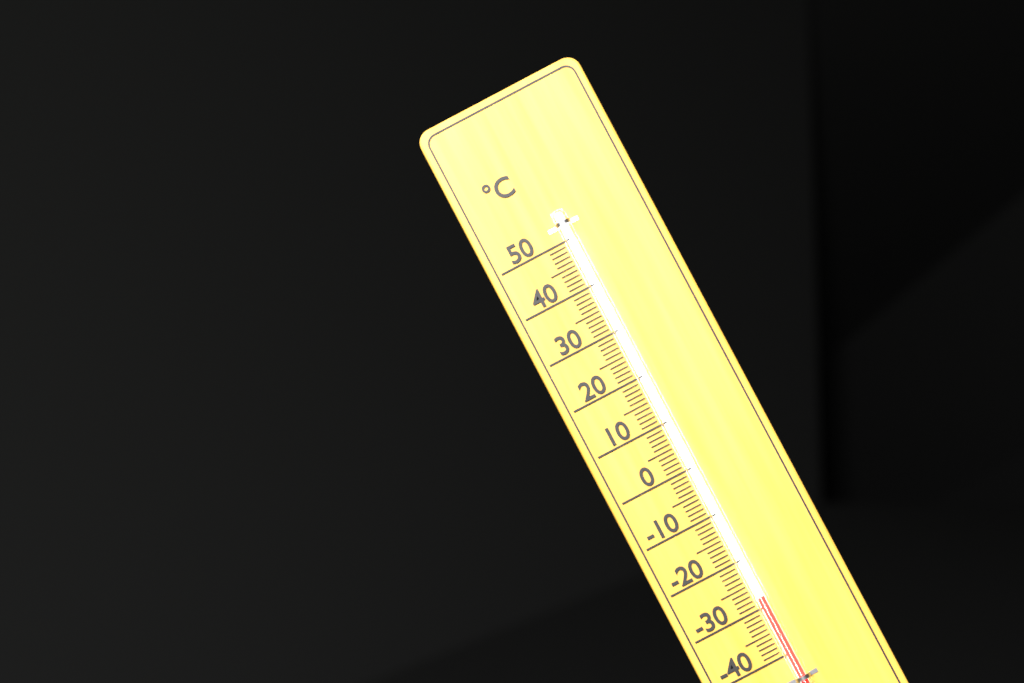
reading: -28 °C
